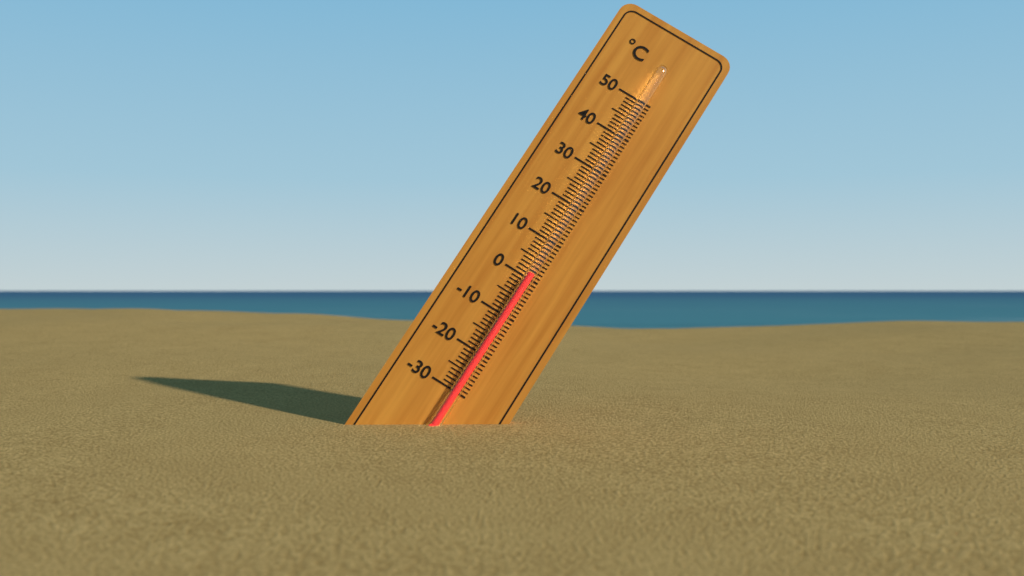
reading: 1 °C
